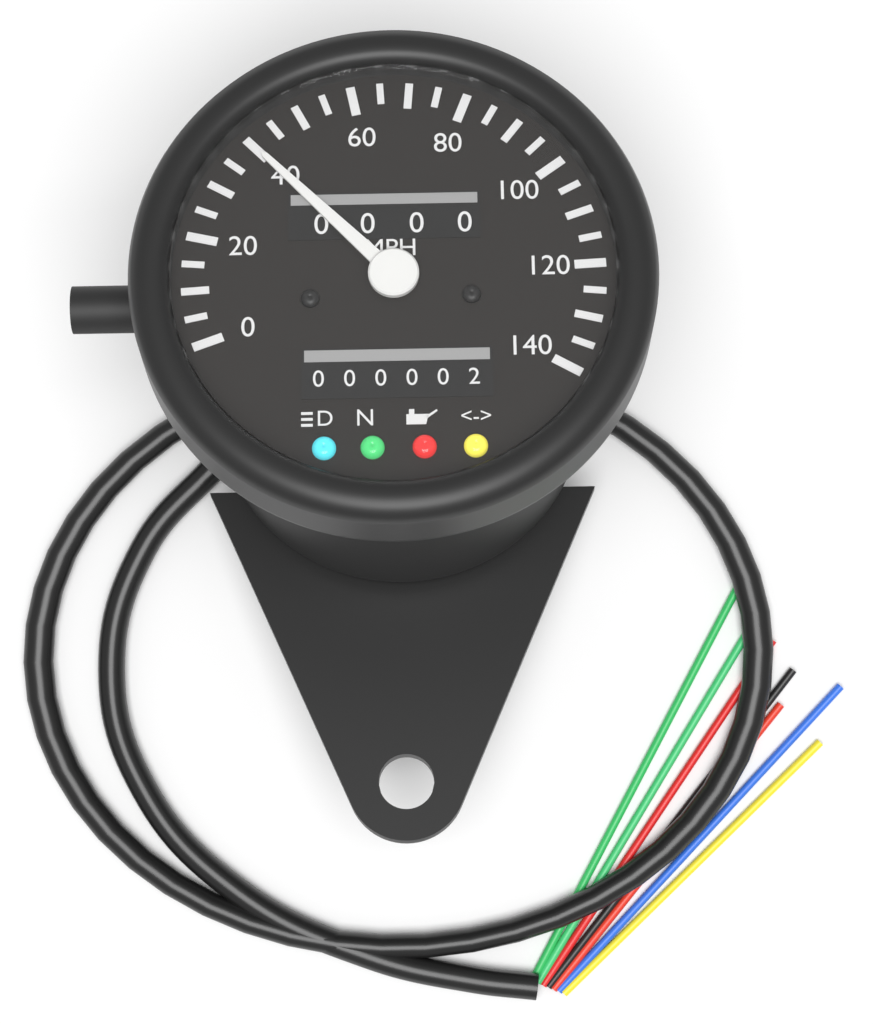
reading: 40 MPH
